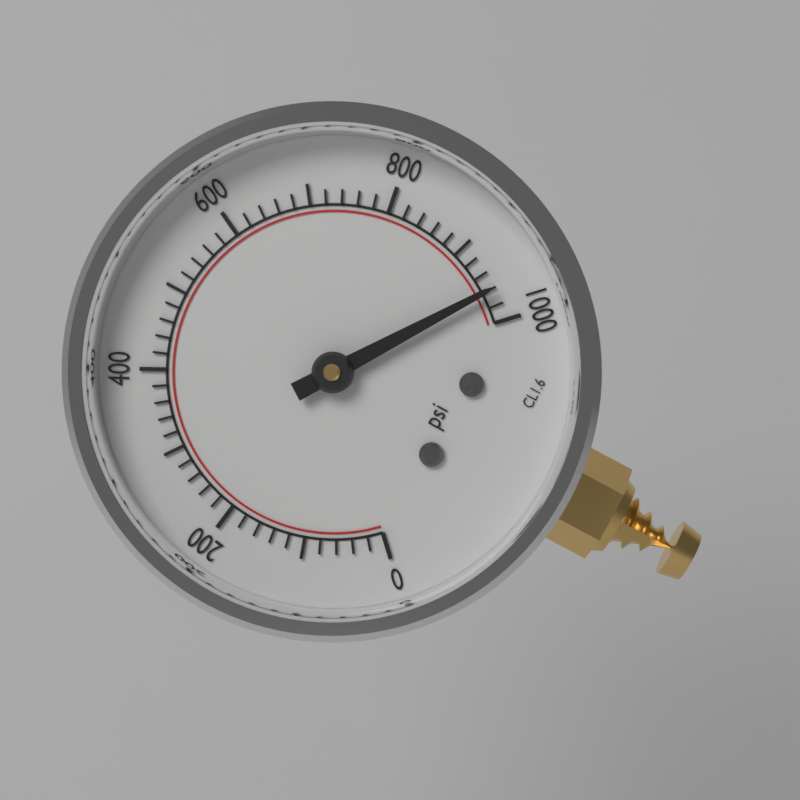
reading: 960 psi
